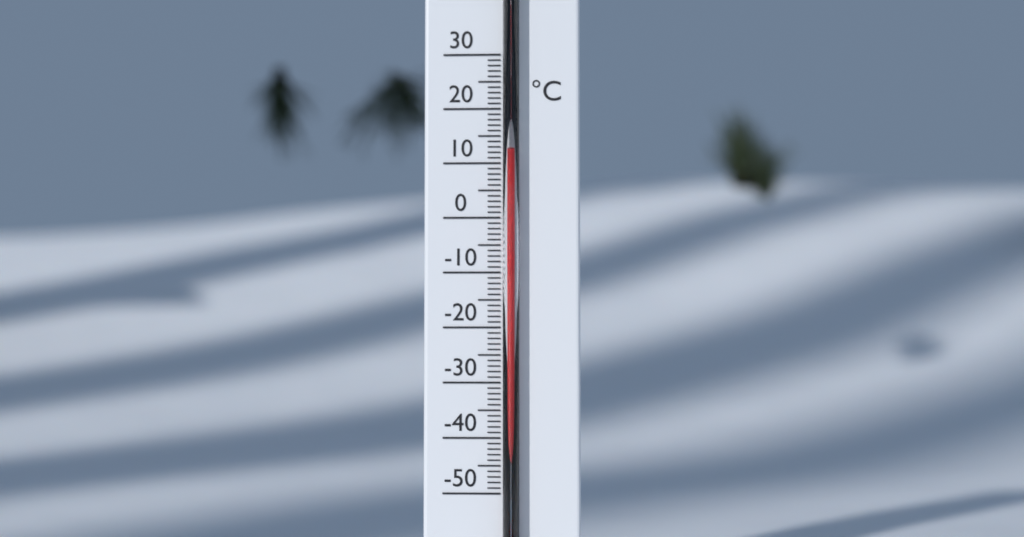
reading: 12 °C
